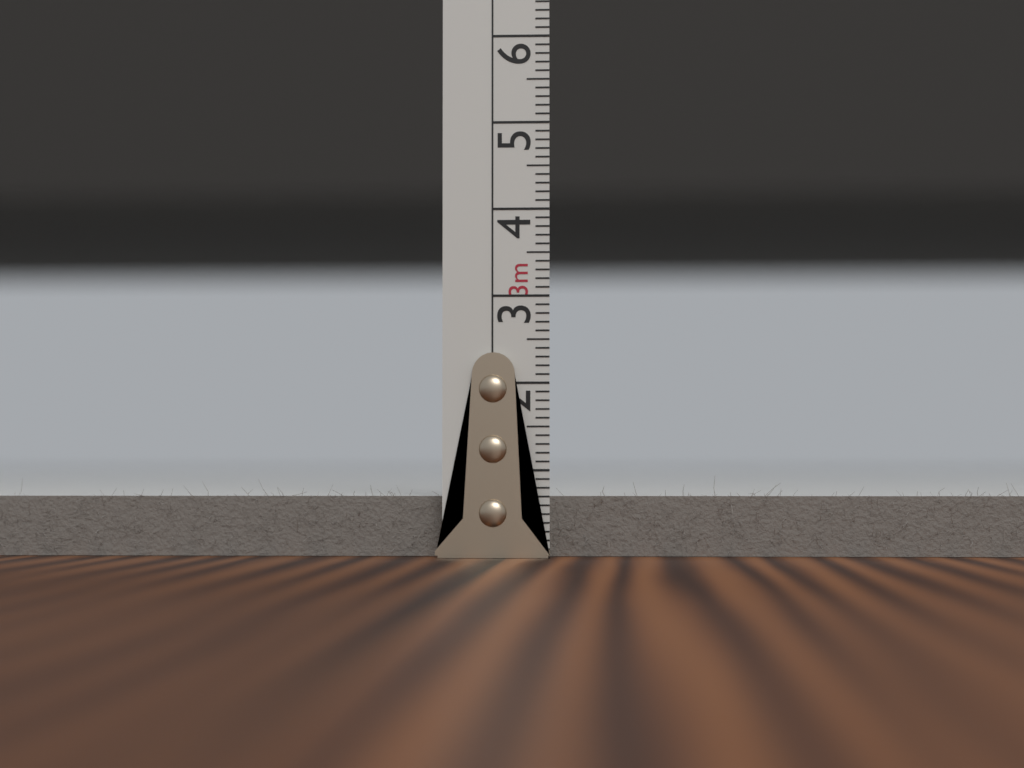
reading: 0.7 cm
